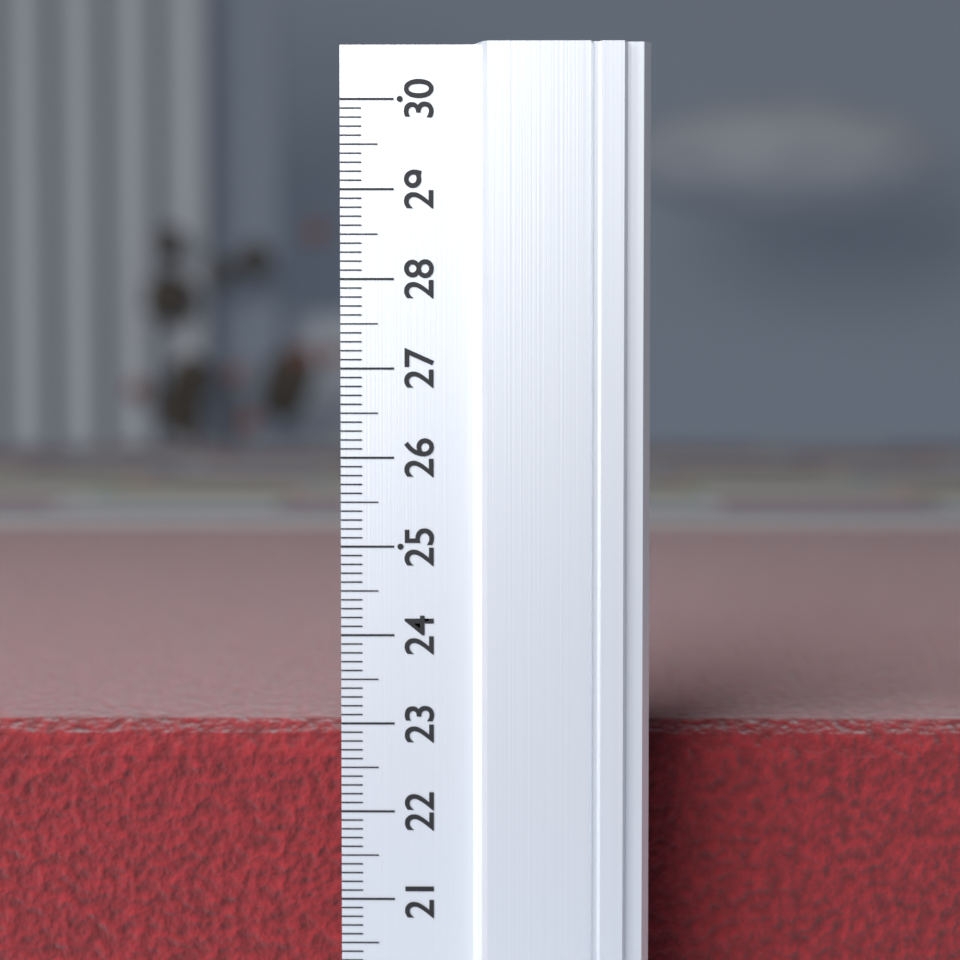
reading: 22.8 (no unit)
